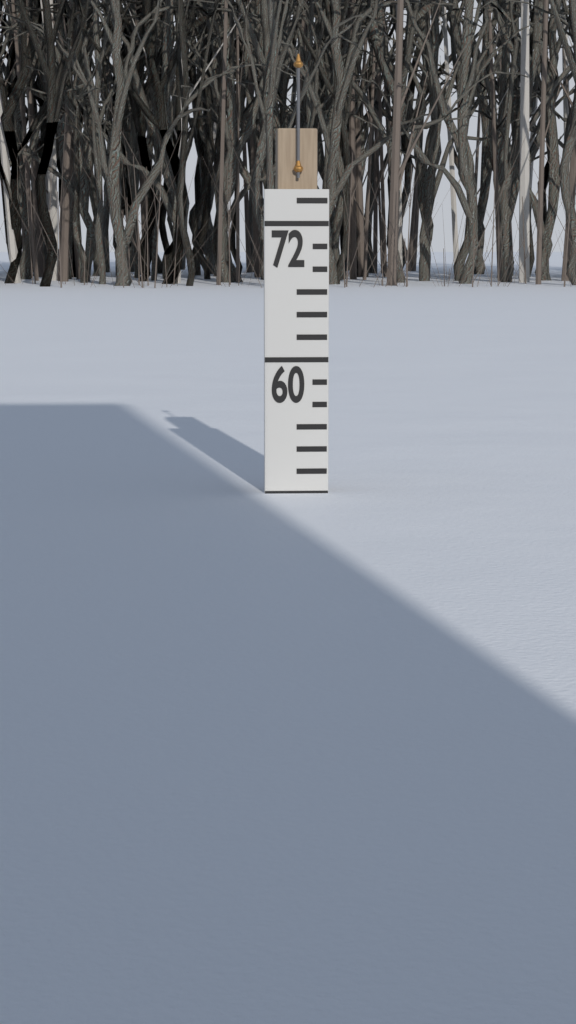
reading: 48 (no unit)
